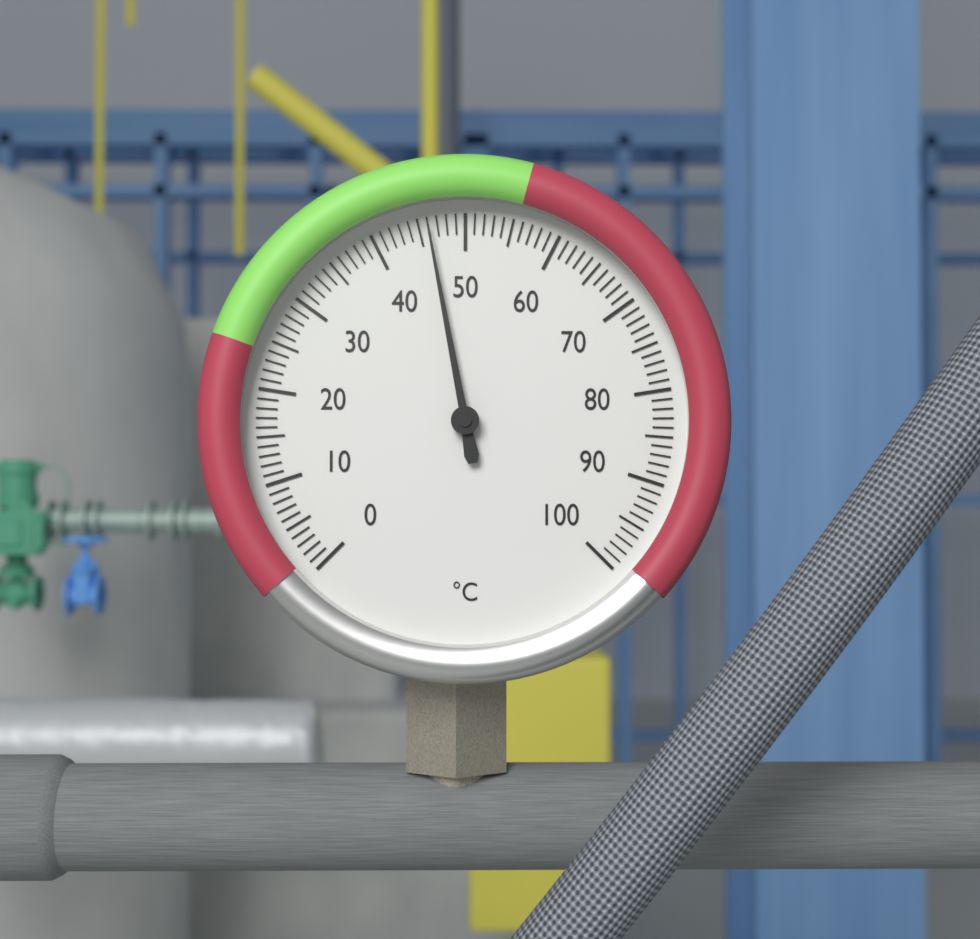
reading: 46 °C
